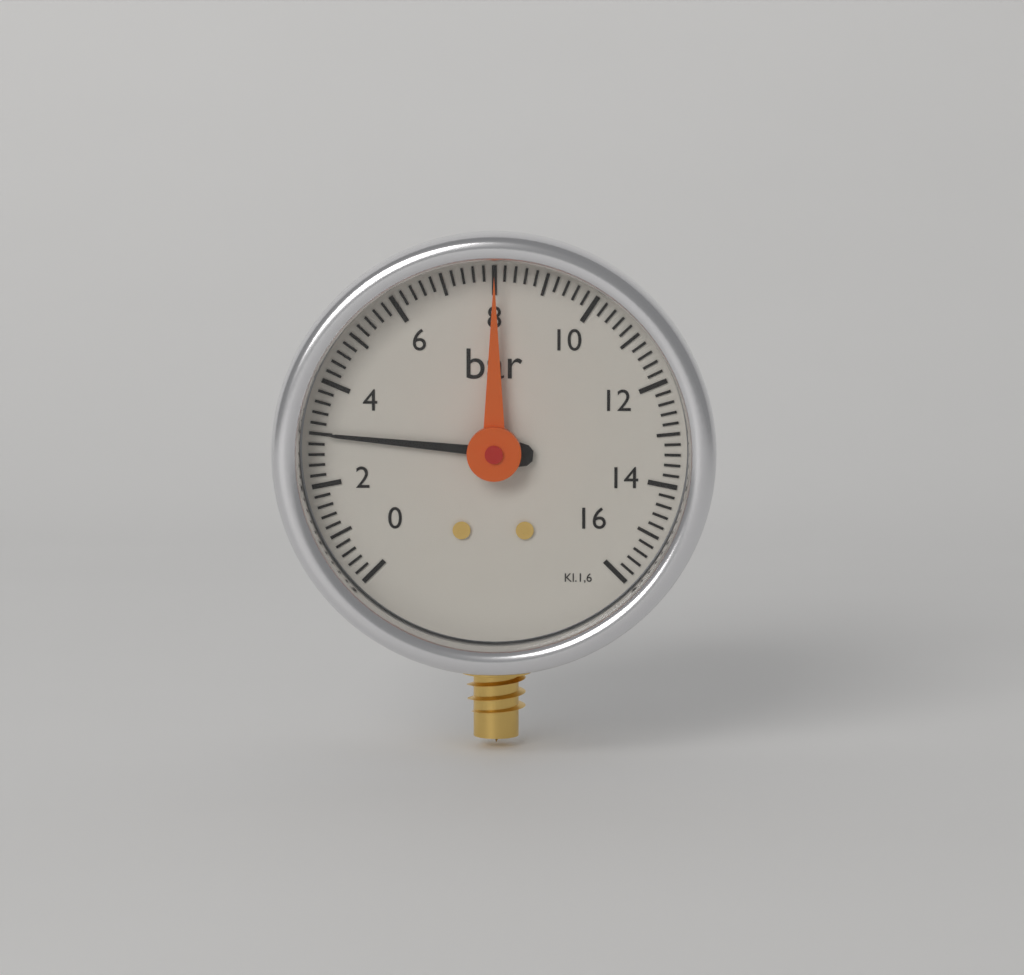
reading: 3.0 bar
